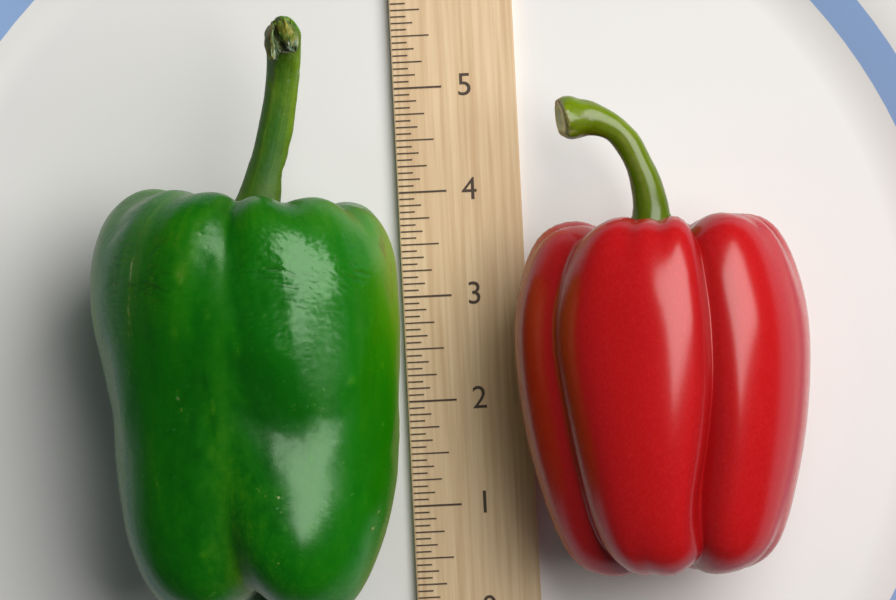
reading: 5.5625 (no unit)
